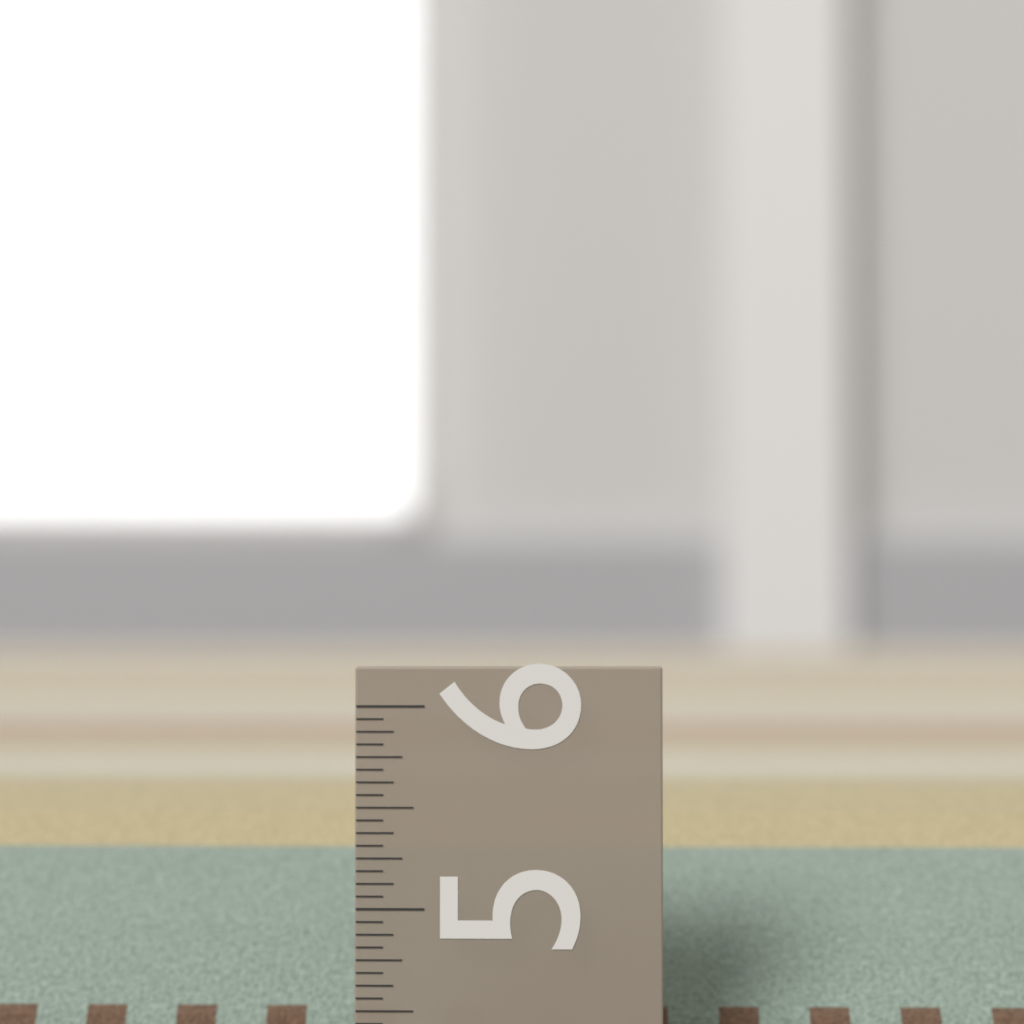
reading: 5.3750 in
